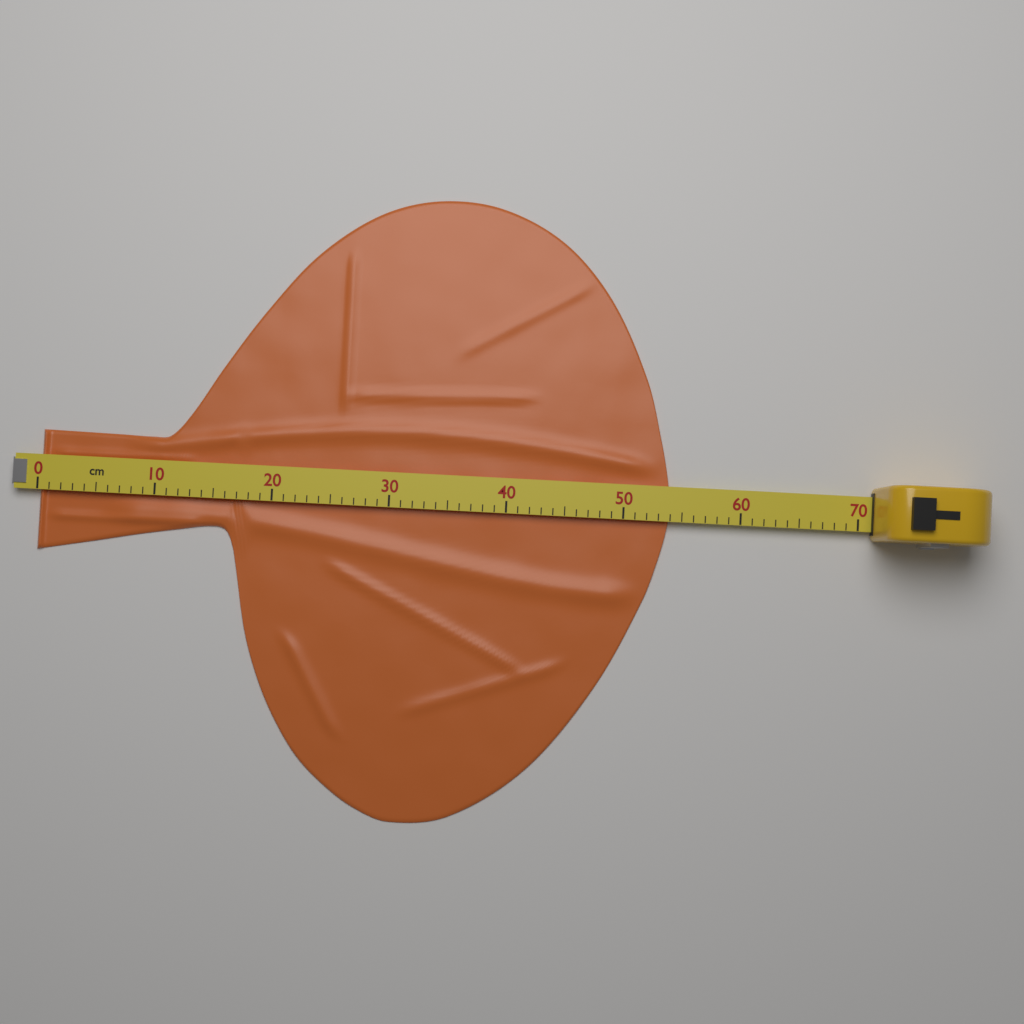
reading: 54 cm
